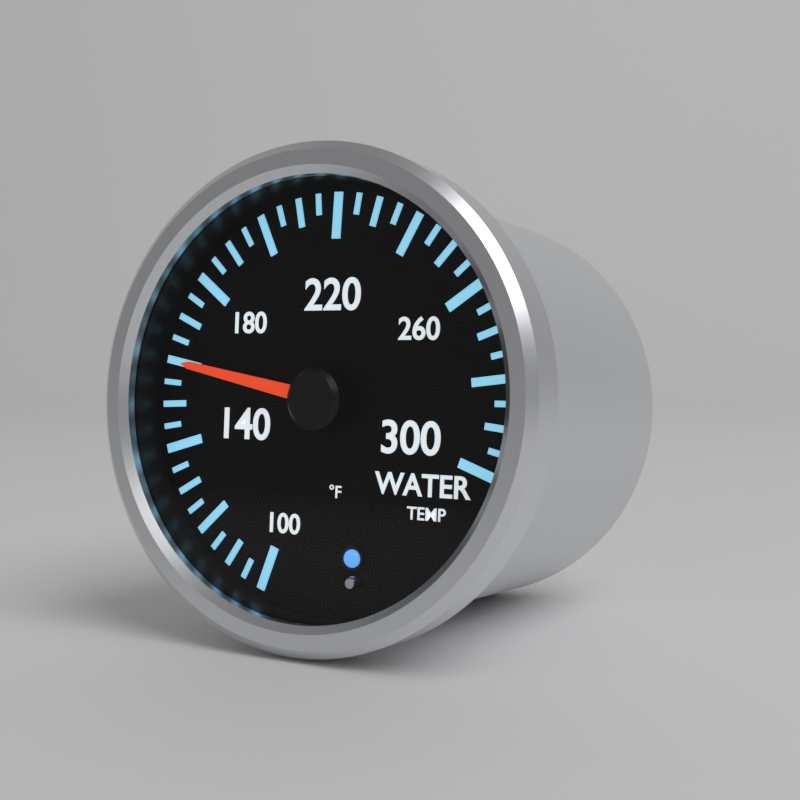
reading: 160 °F
